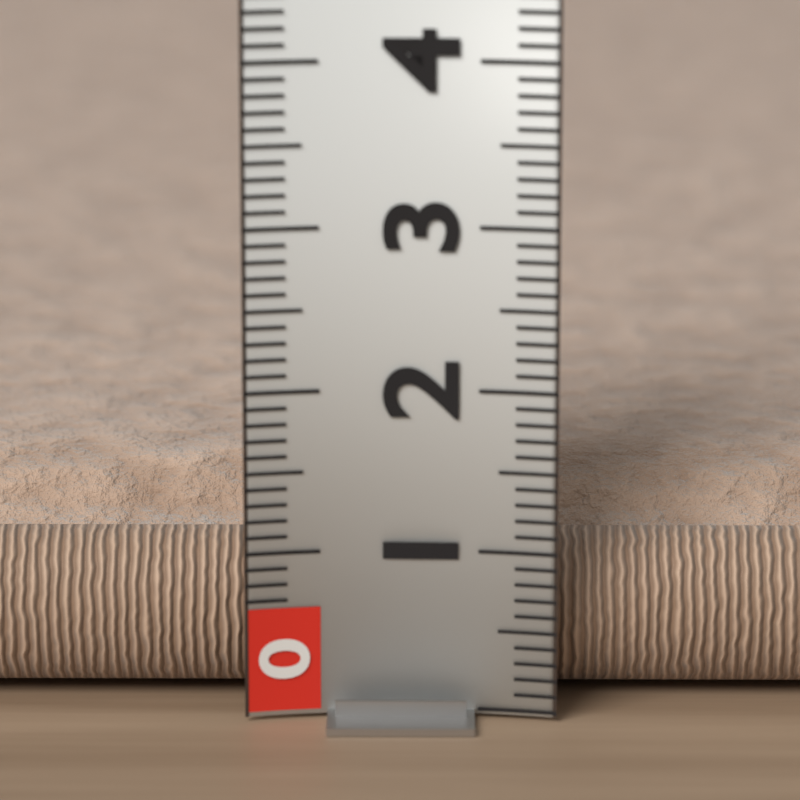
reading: 1.3 (no unit)
